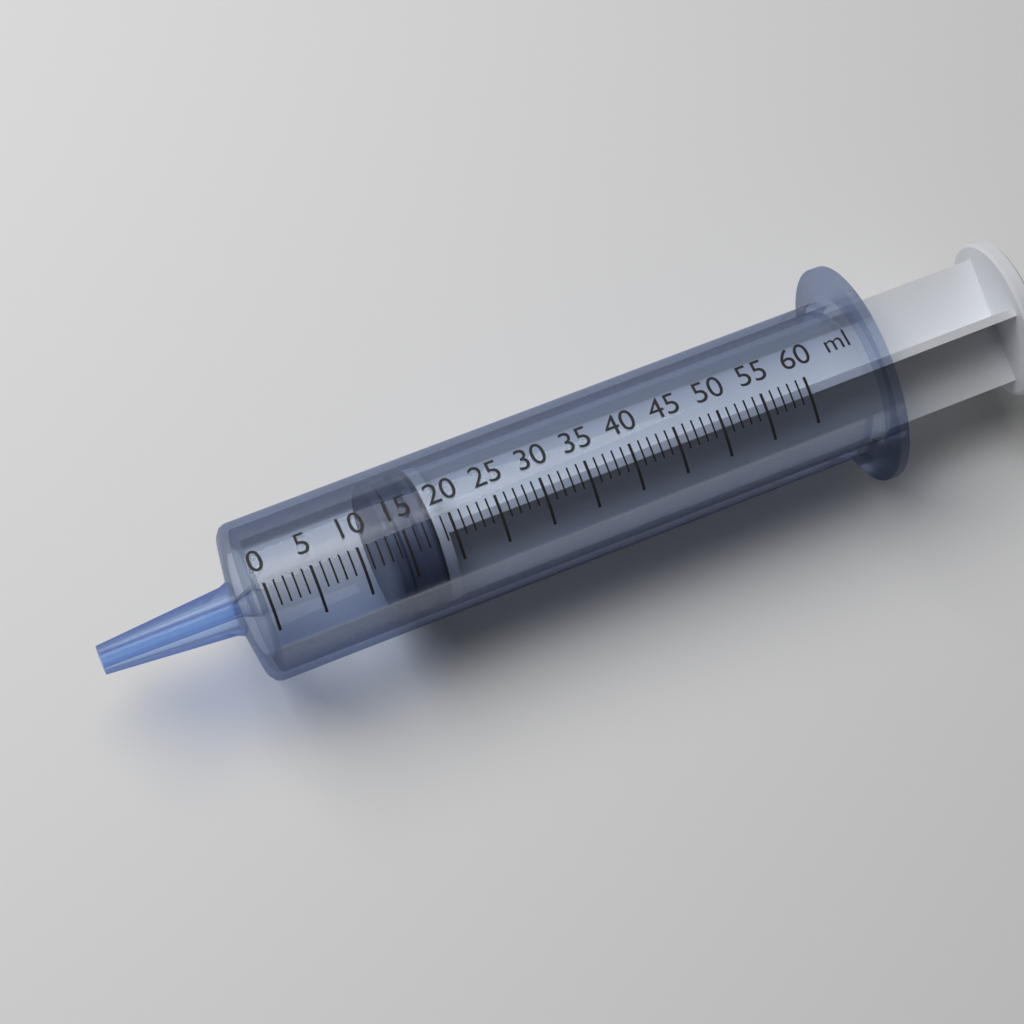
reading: 13 ml
